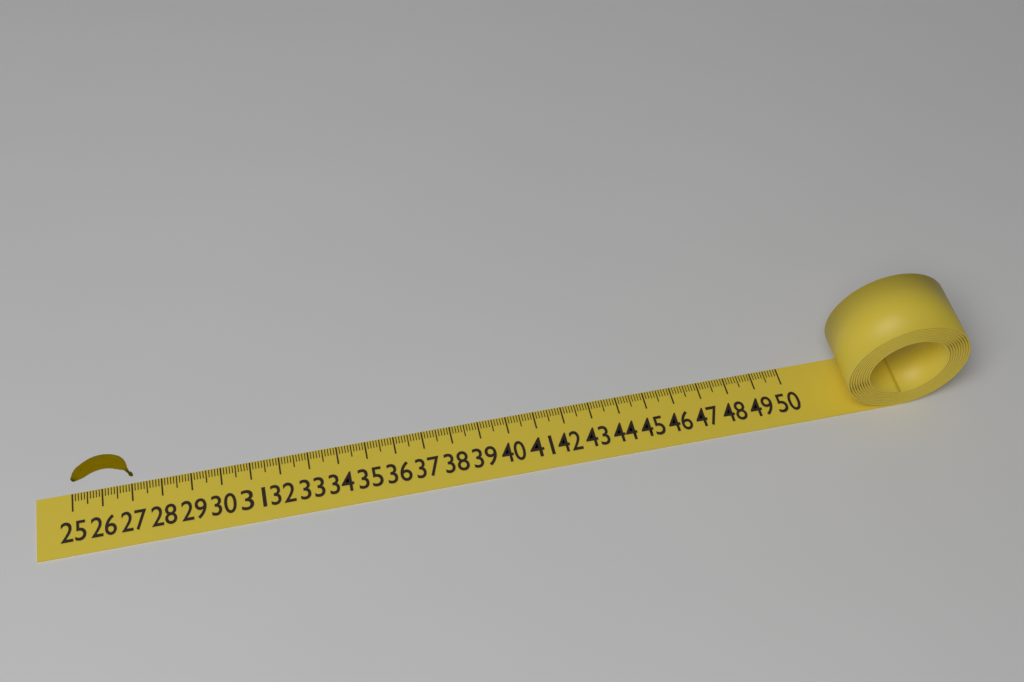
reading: 27.1 (no unit)
